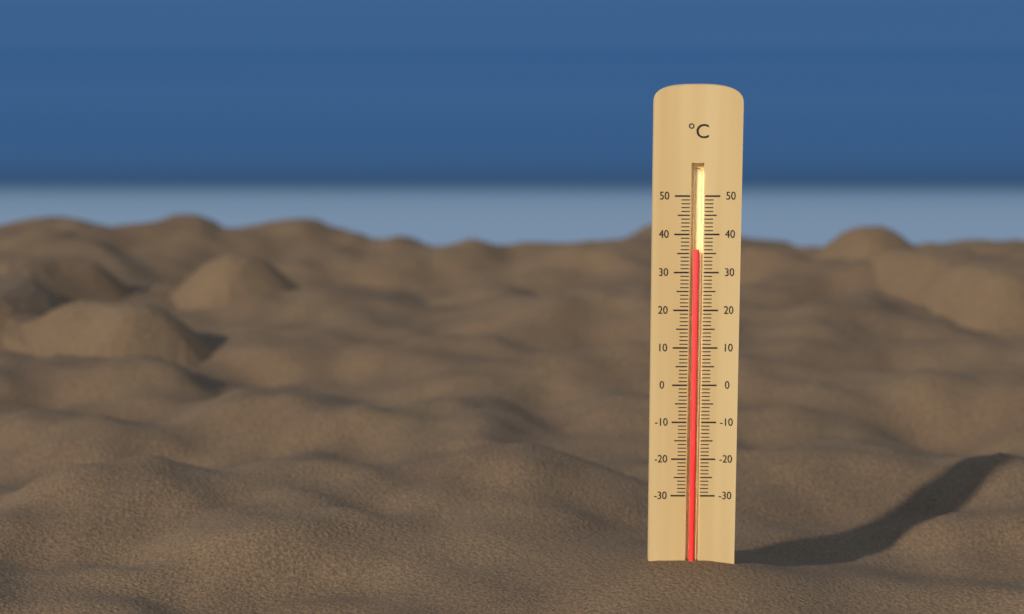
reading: 36 °C
